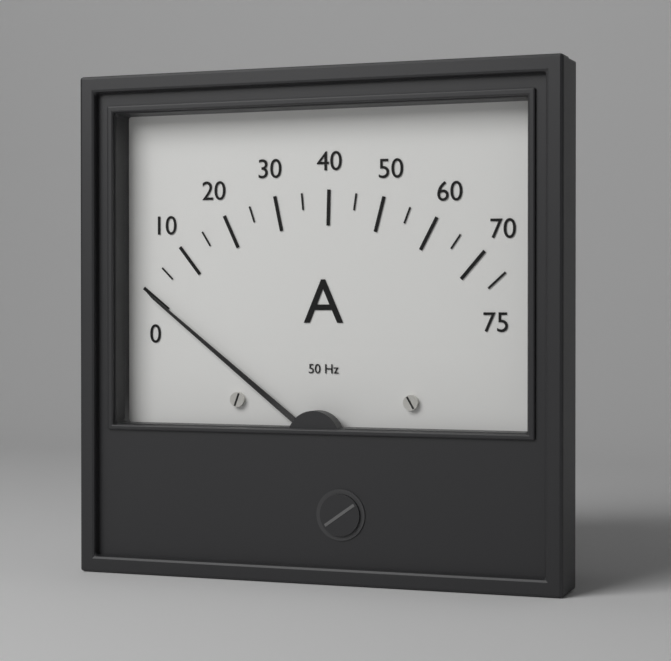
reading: 0 A
